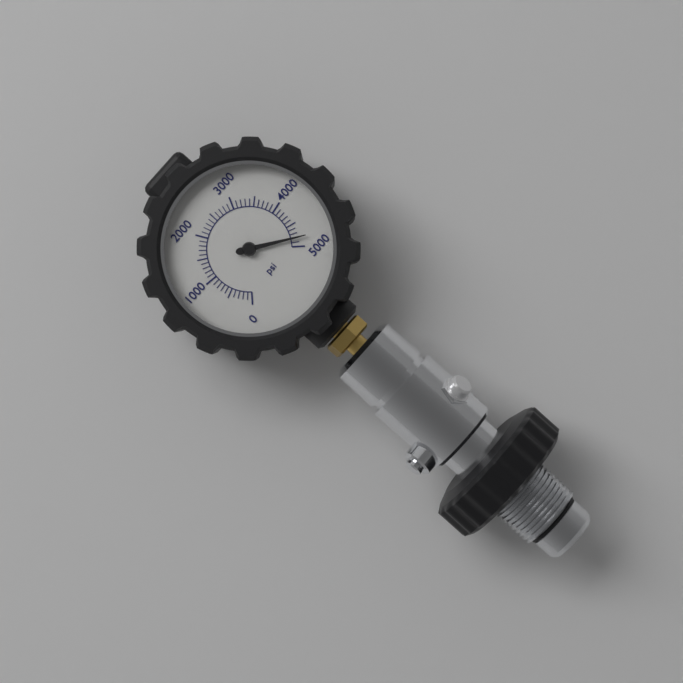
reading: 4800 psi
